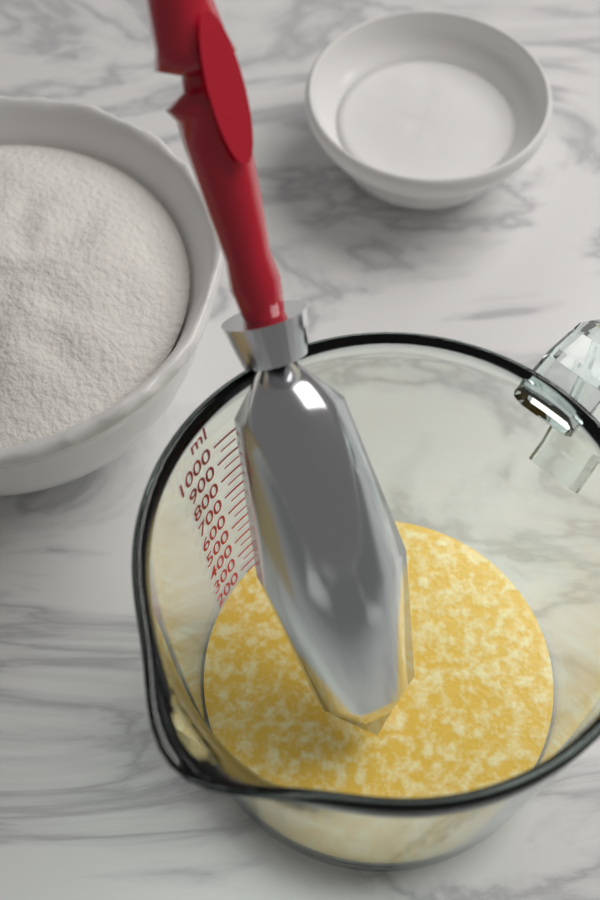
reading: 150 ml
